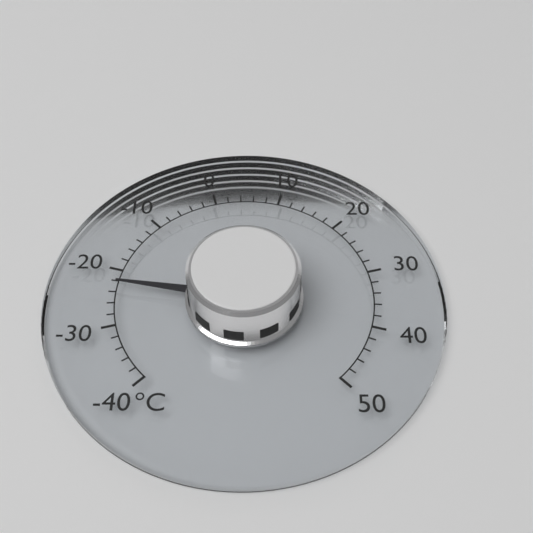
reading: -22 °C
